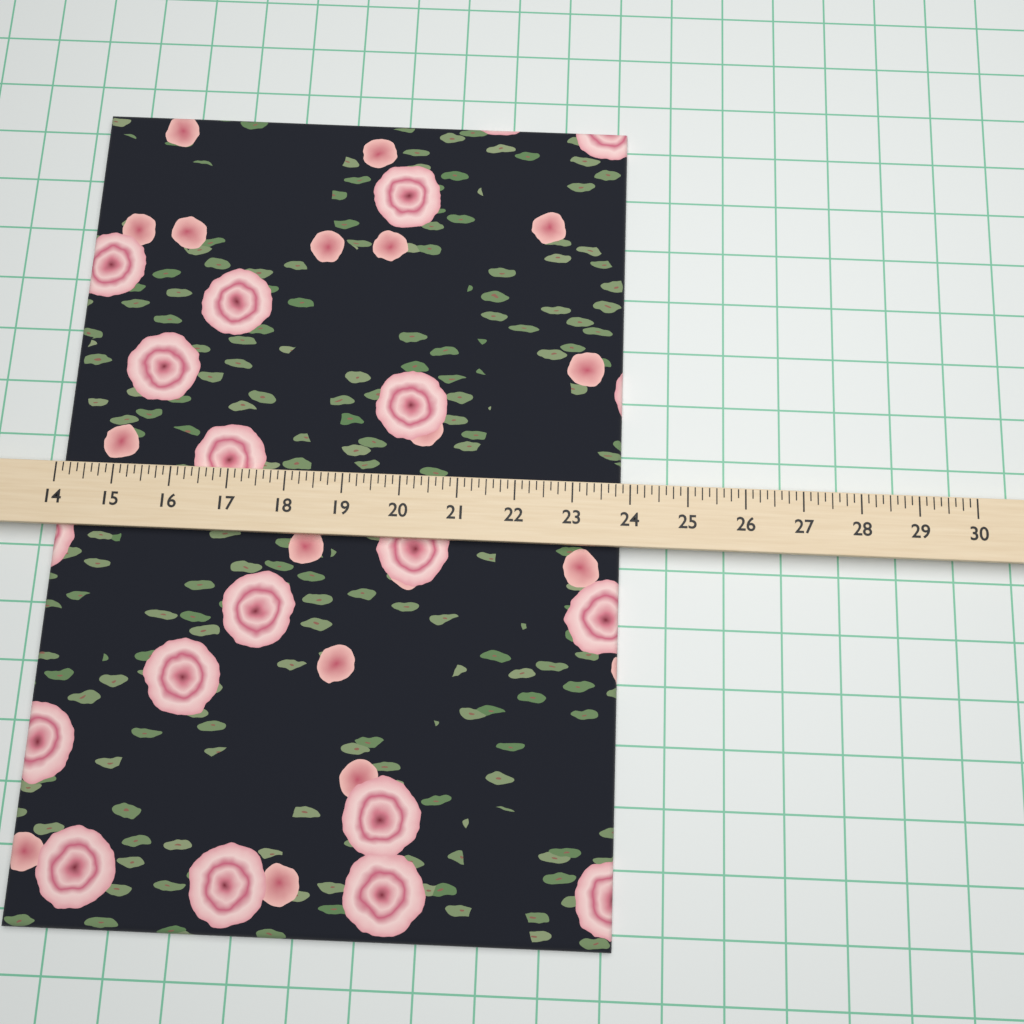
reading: 23.875 (no unit)
